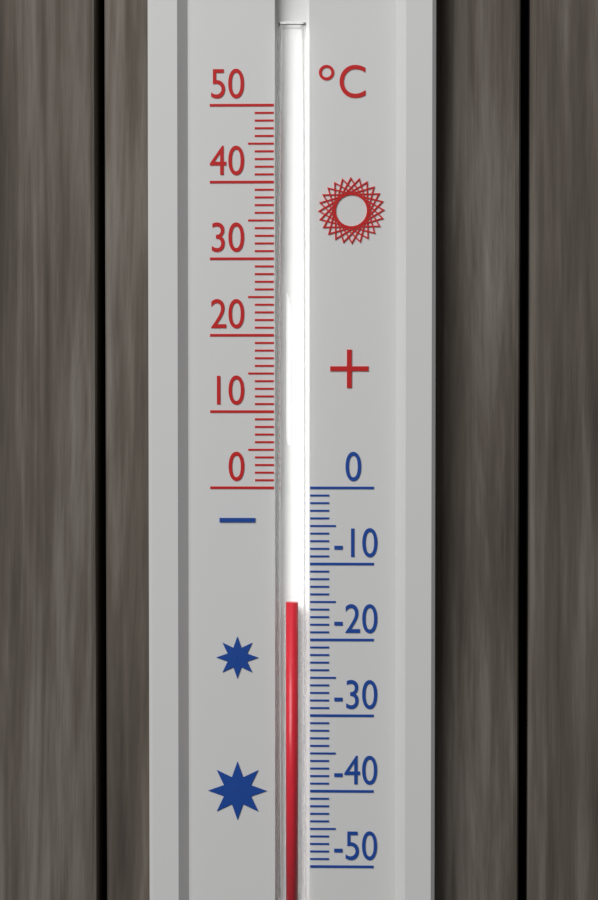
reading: -15 °C
